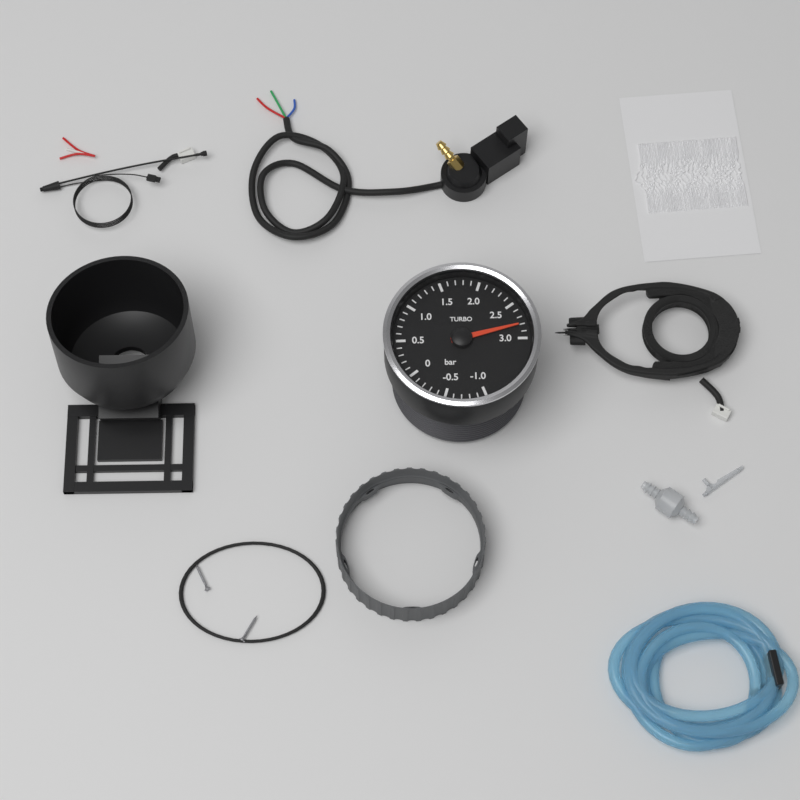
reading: 2.8 bar
